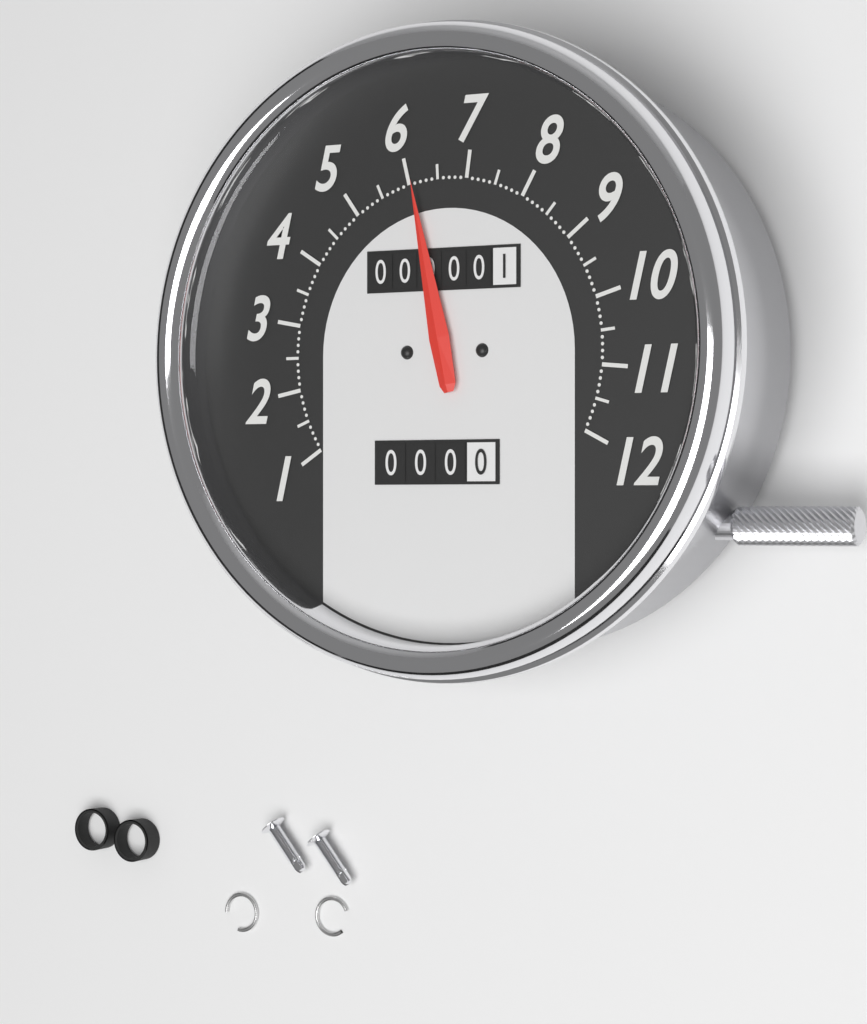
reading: 6.1 (no unit)
